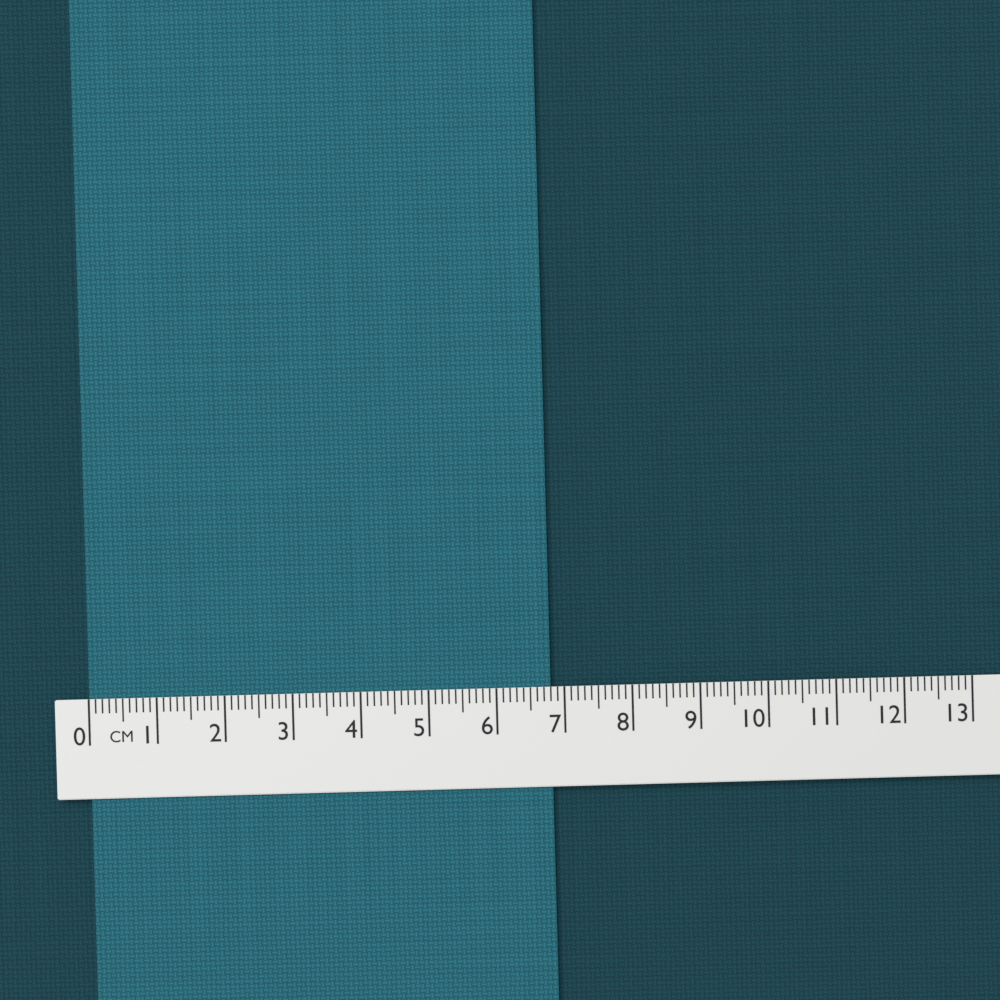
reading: 6.8 cm
